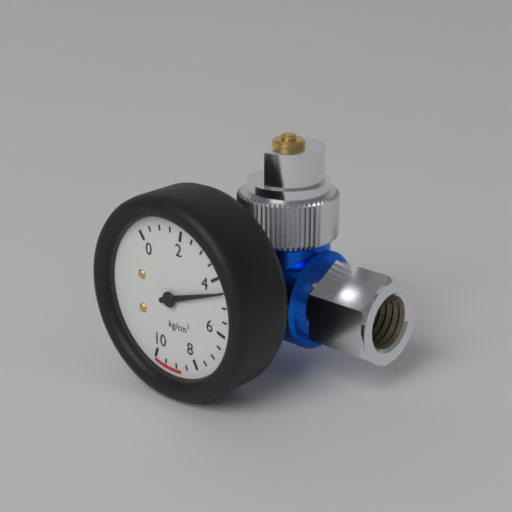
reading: 4.5 kg/cm²
